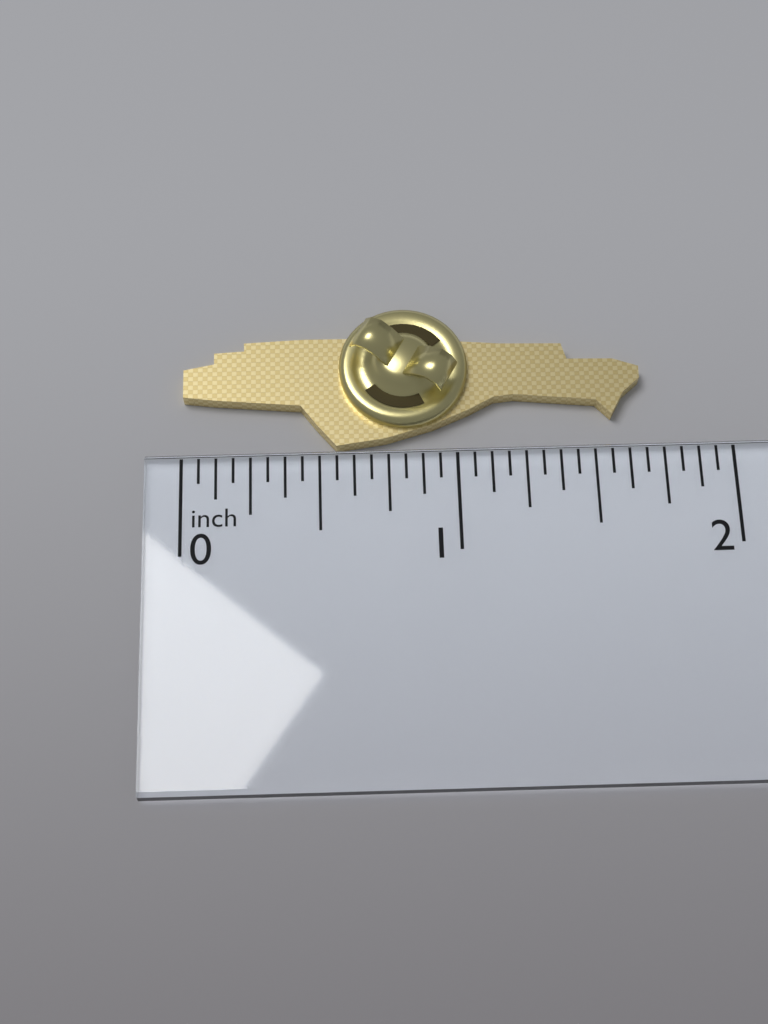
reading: 1.6875 inch
